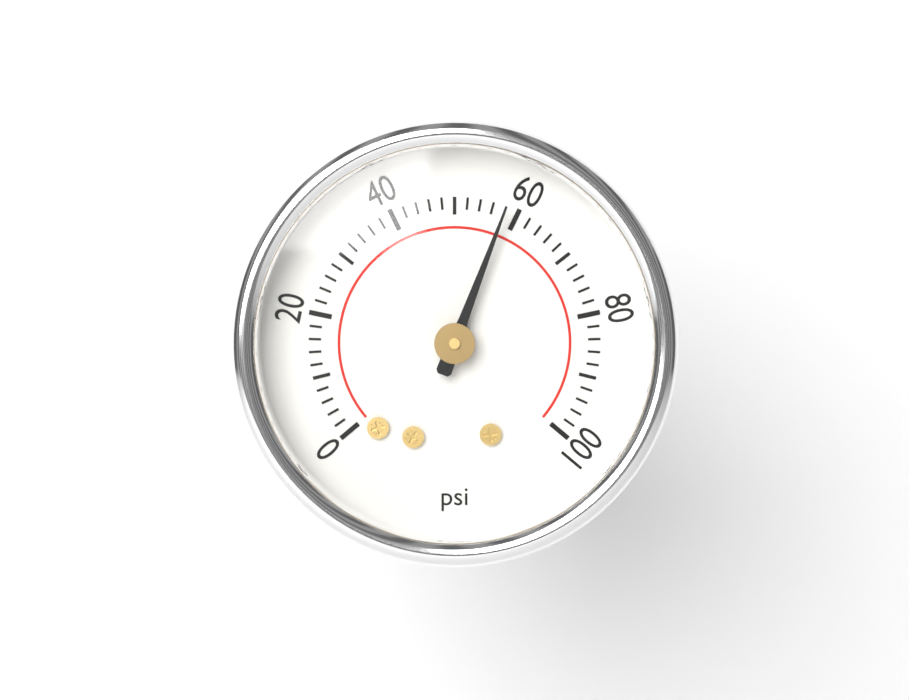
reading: 58 psi
